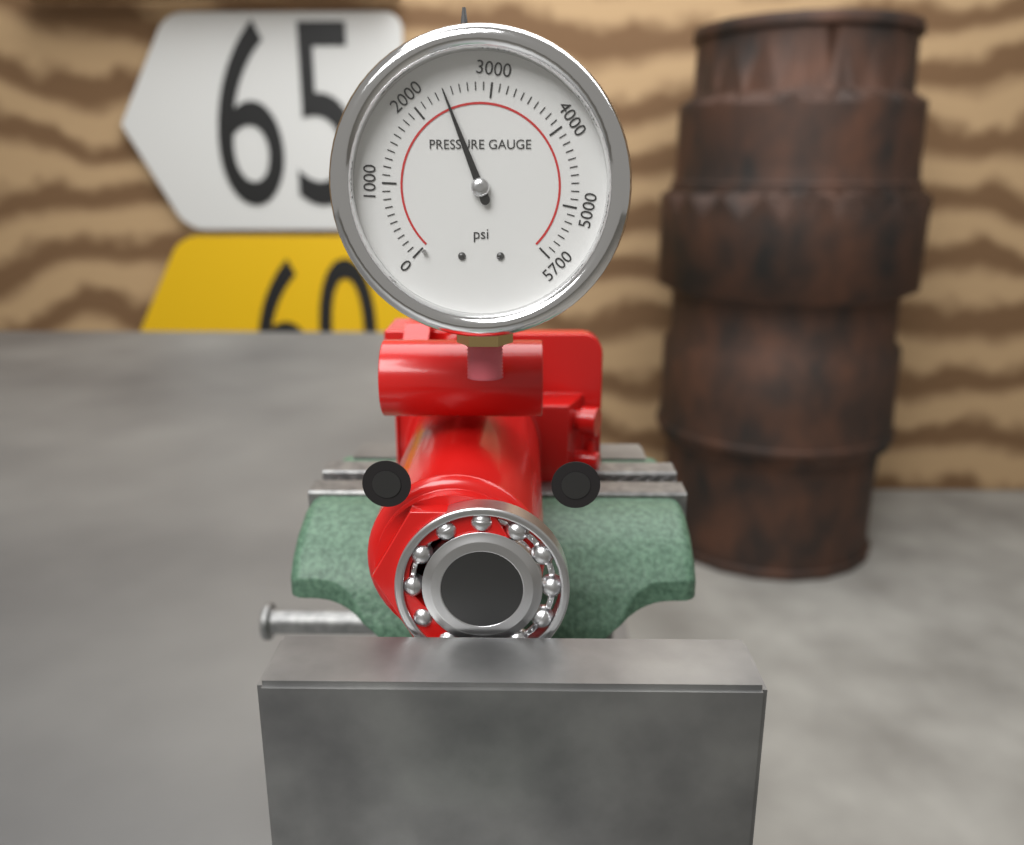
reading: 2400 psi
